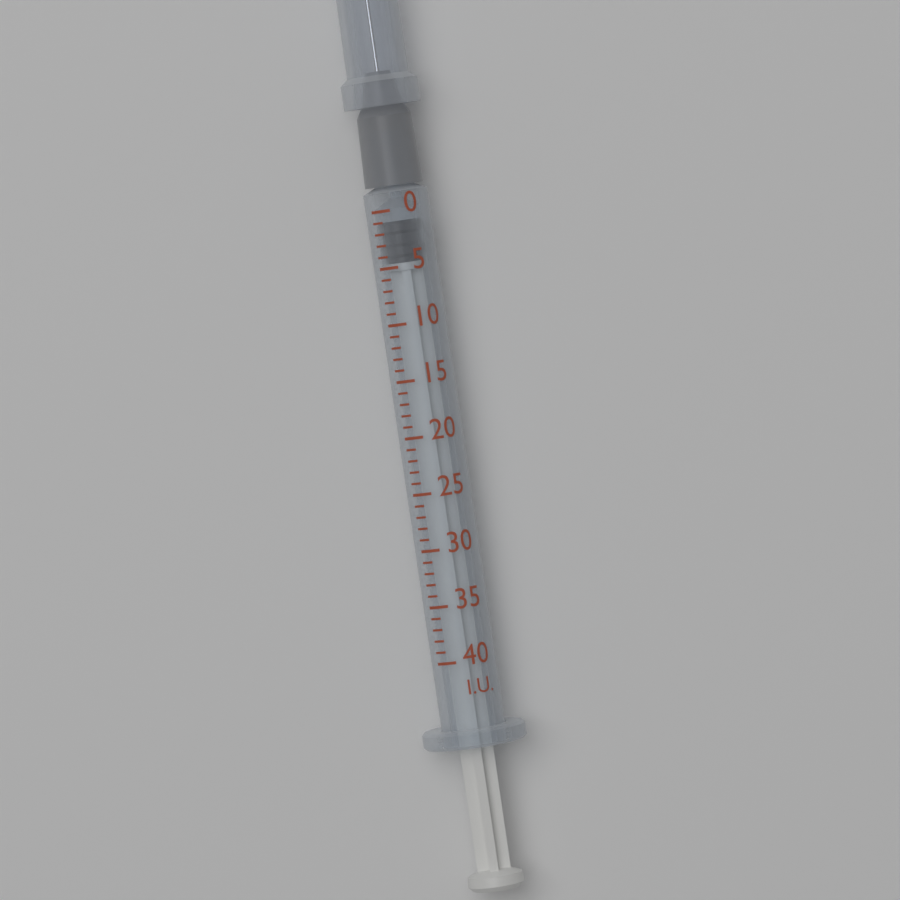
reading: 1 I.U.
